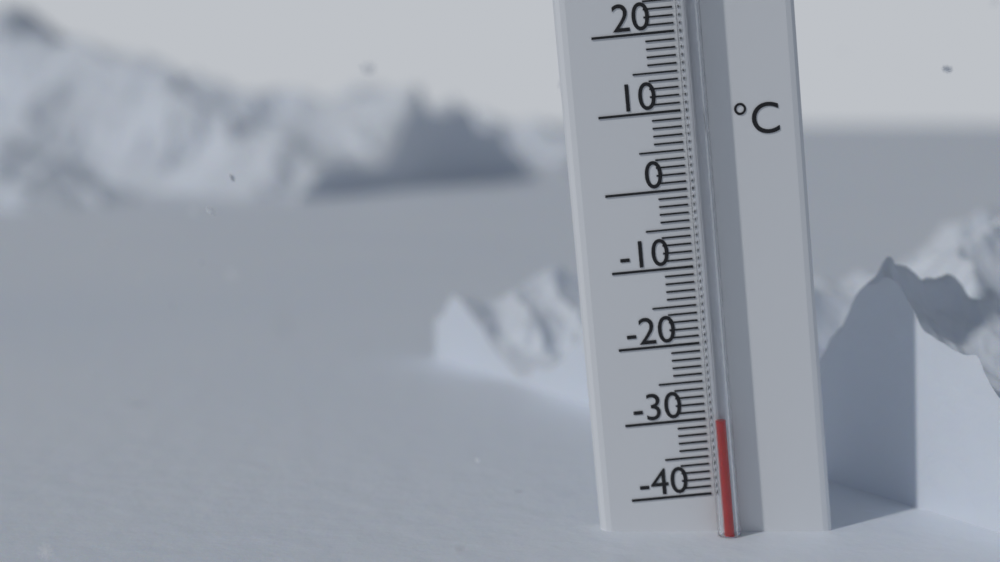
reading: -30 °C
